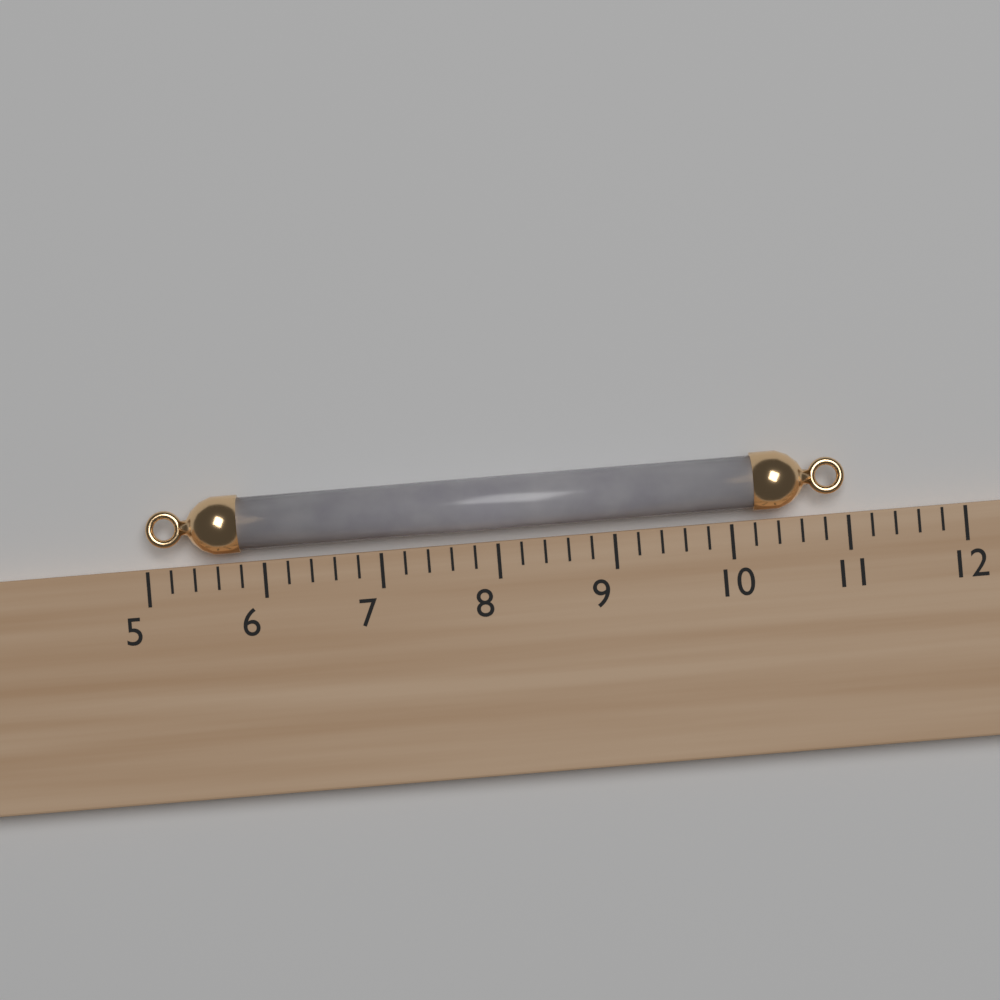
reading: 11.0 (no unit)
